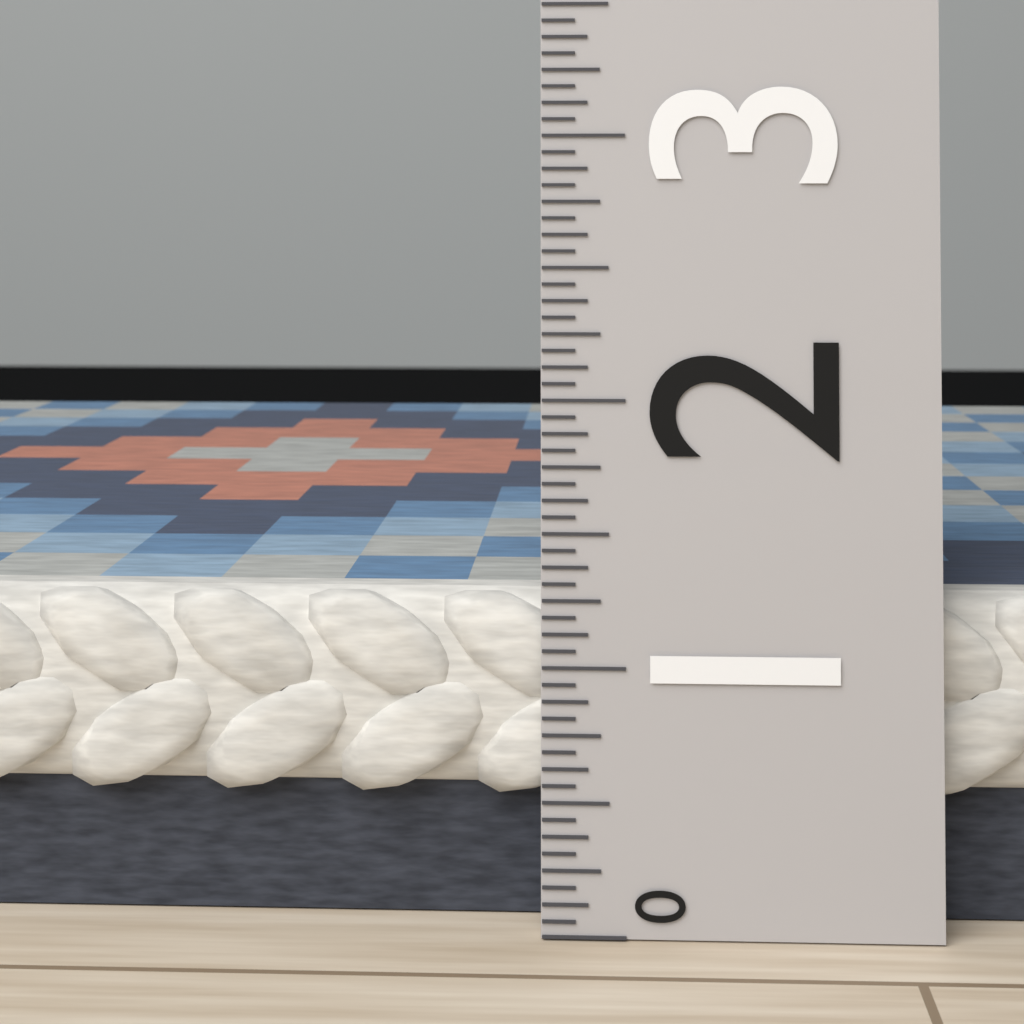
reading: 1.2500 (no unit)
